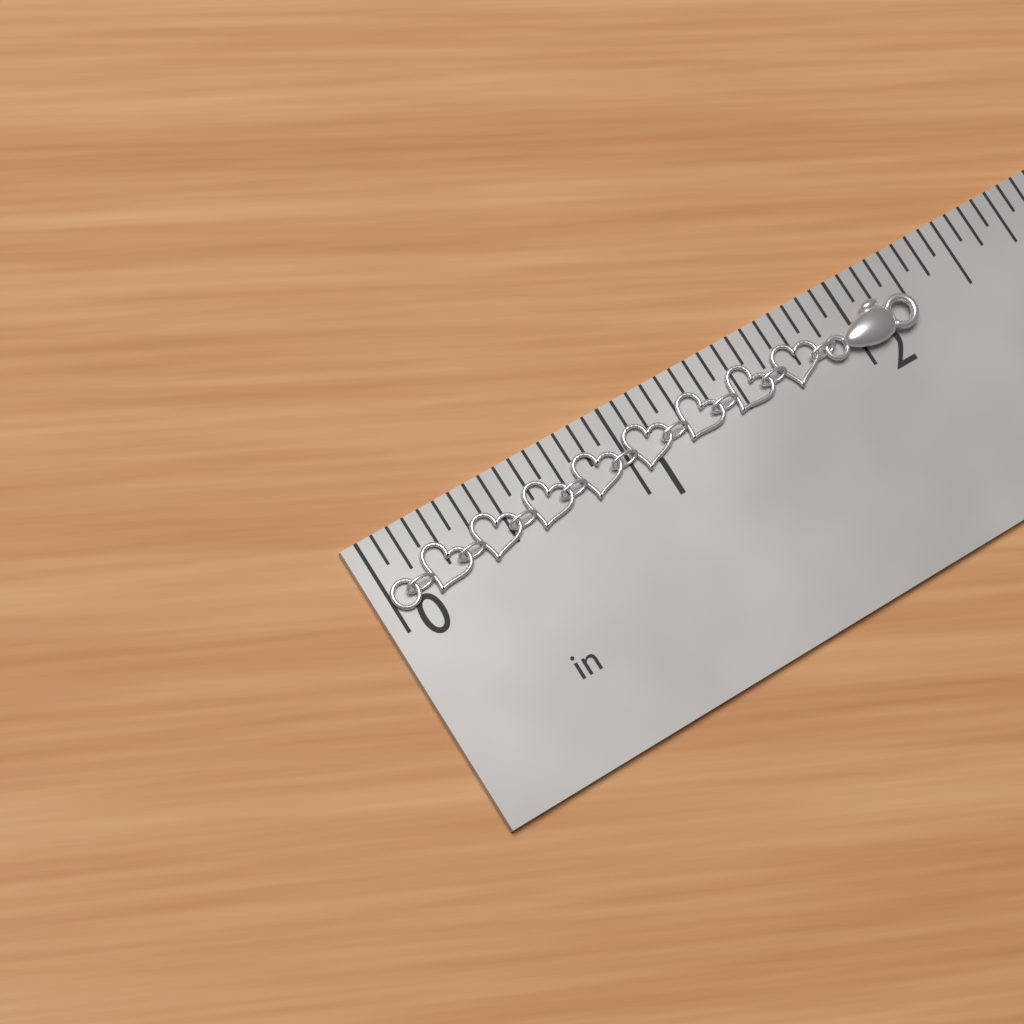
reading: 2.2500 in
